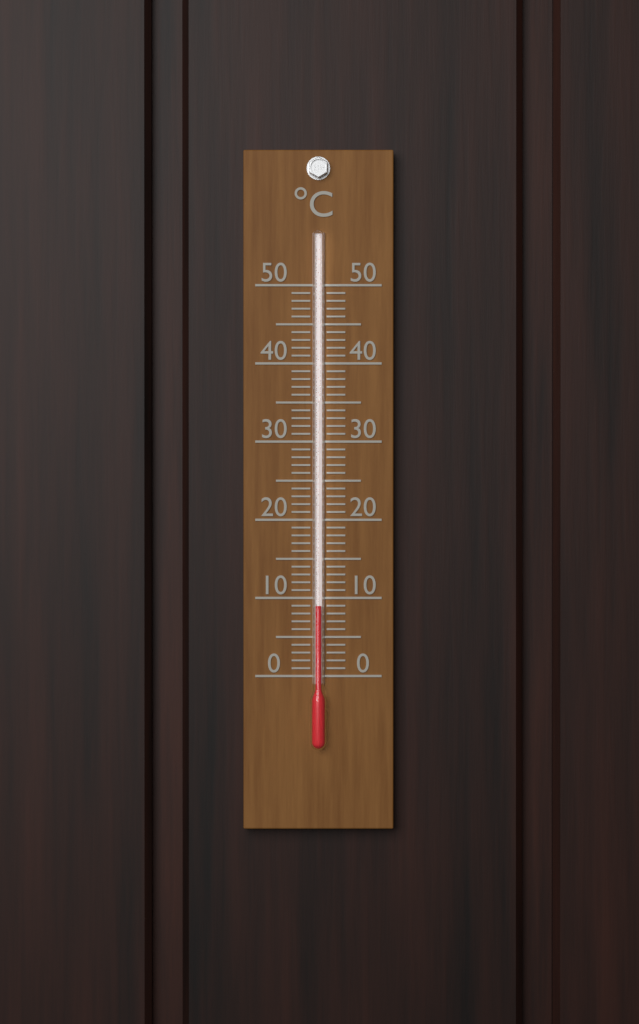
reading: 9 °C
